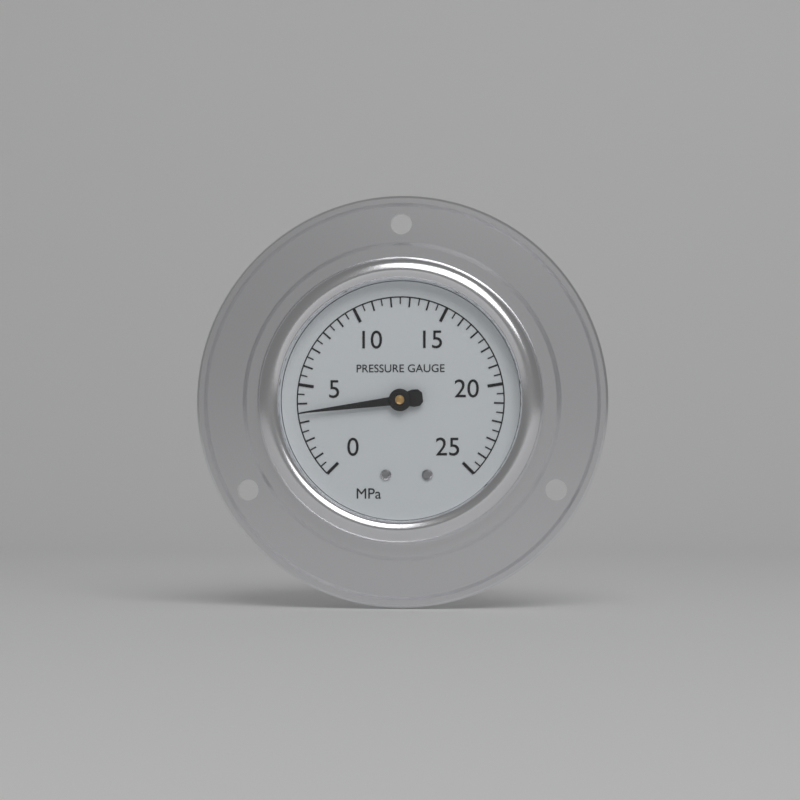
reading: 3.5 MPa
